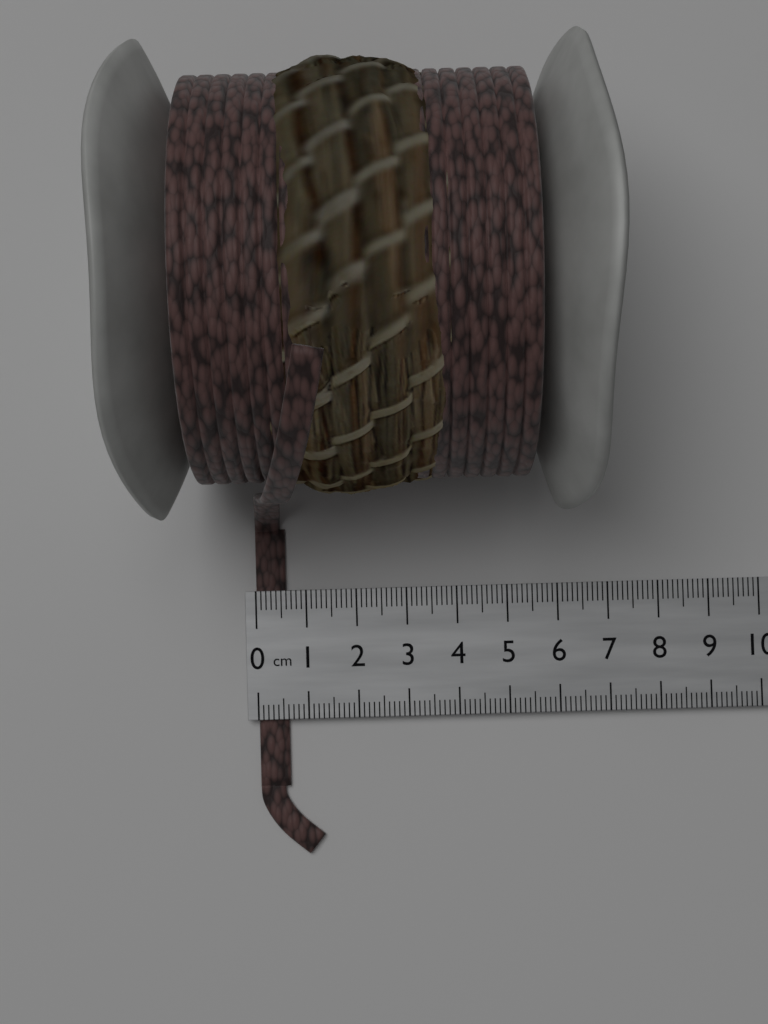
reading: 0.6 cm
